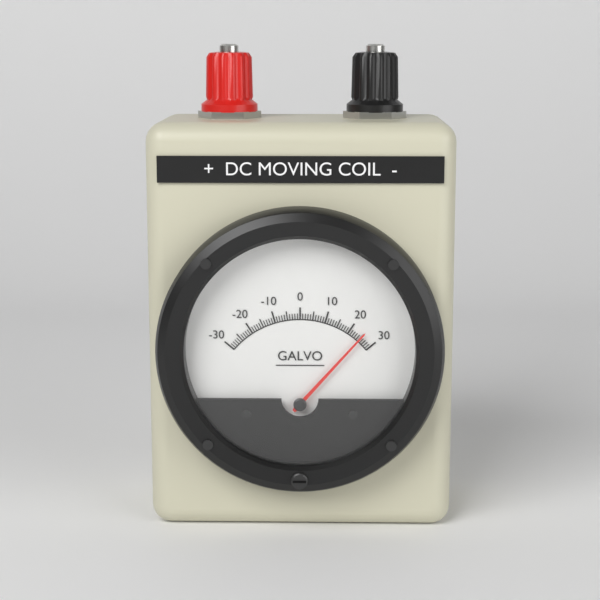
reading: 25 (no unit)
